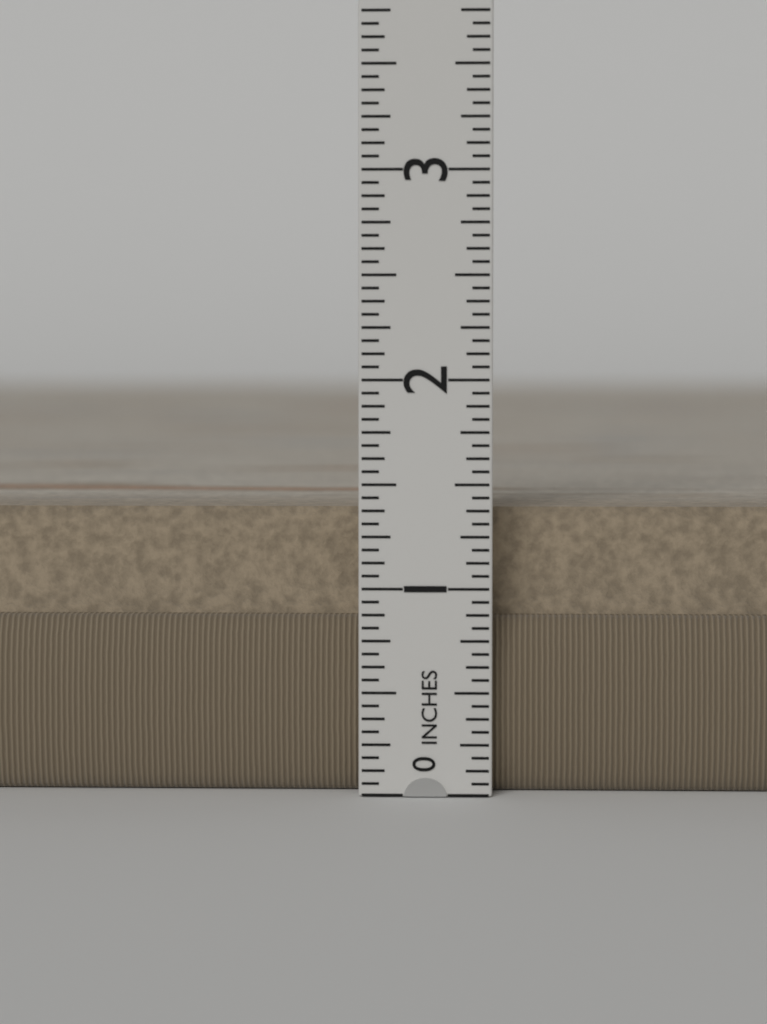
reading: 1.3750 in
